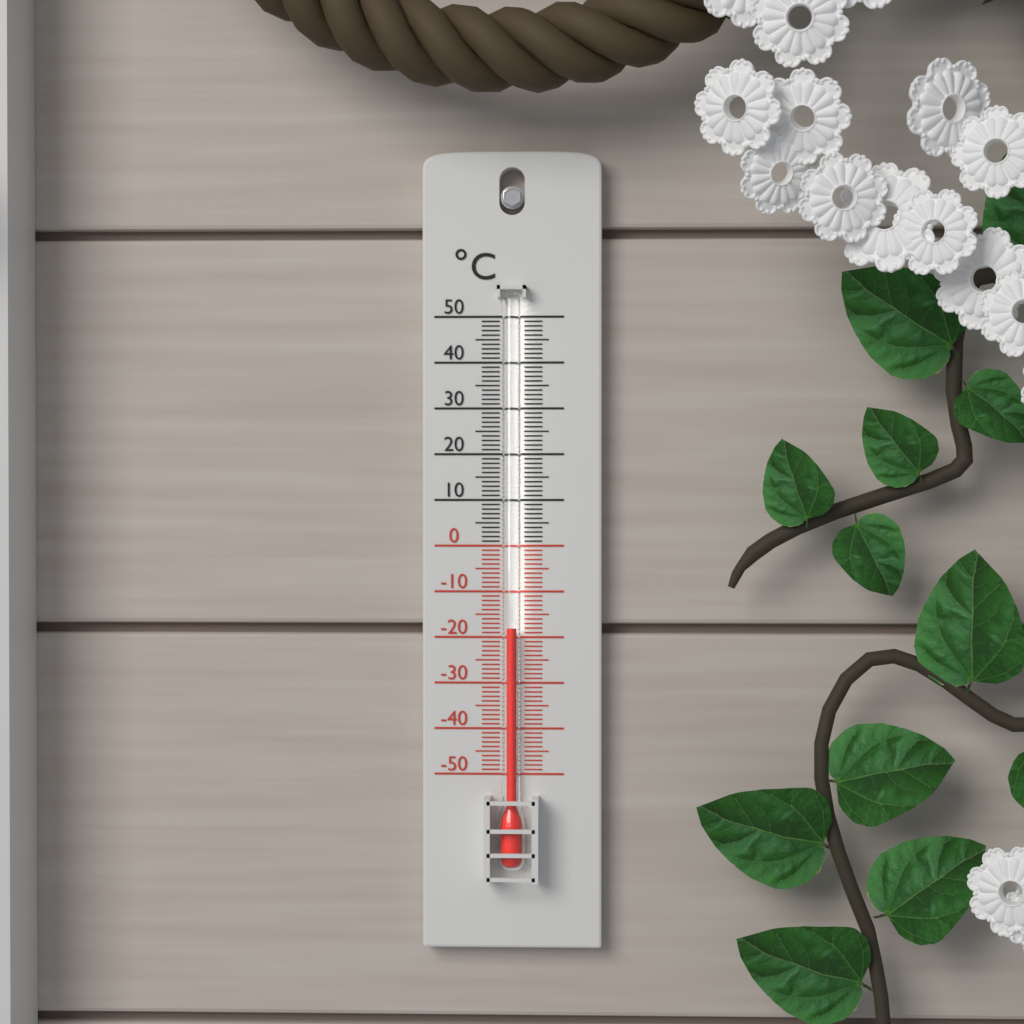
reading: -18 °C
